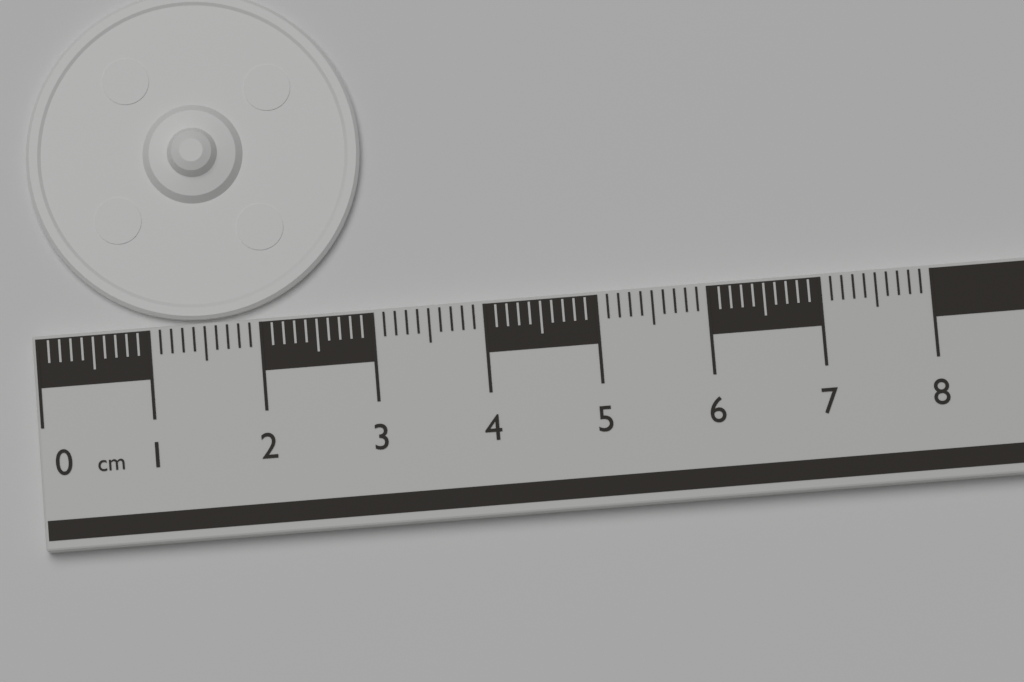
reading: 3.0 cm
